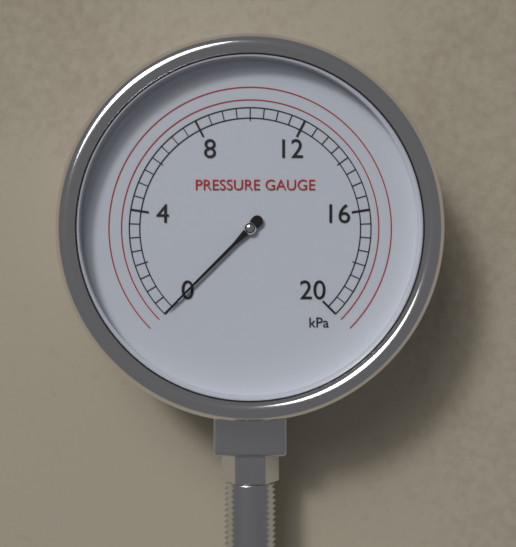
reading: 0.0 kPa
